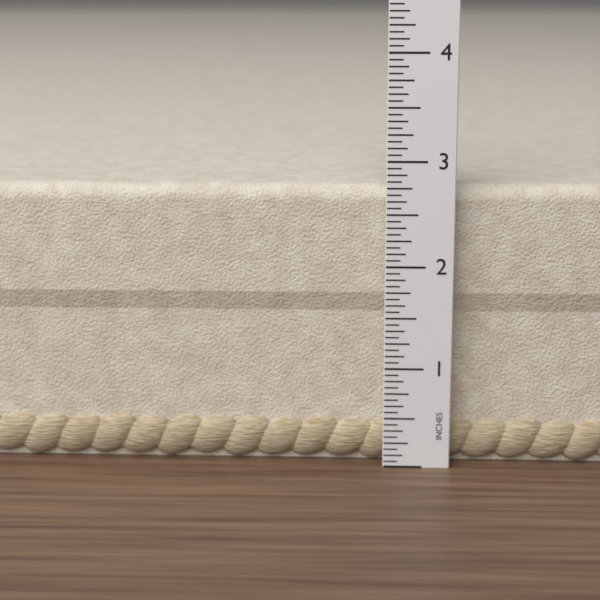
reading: 2.7500 in
